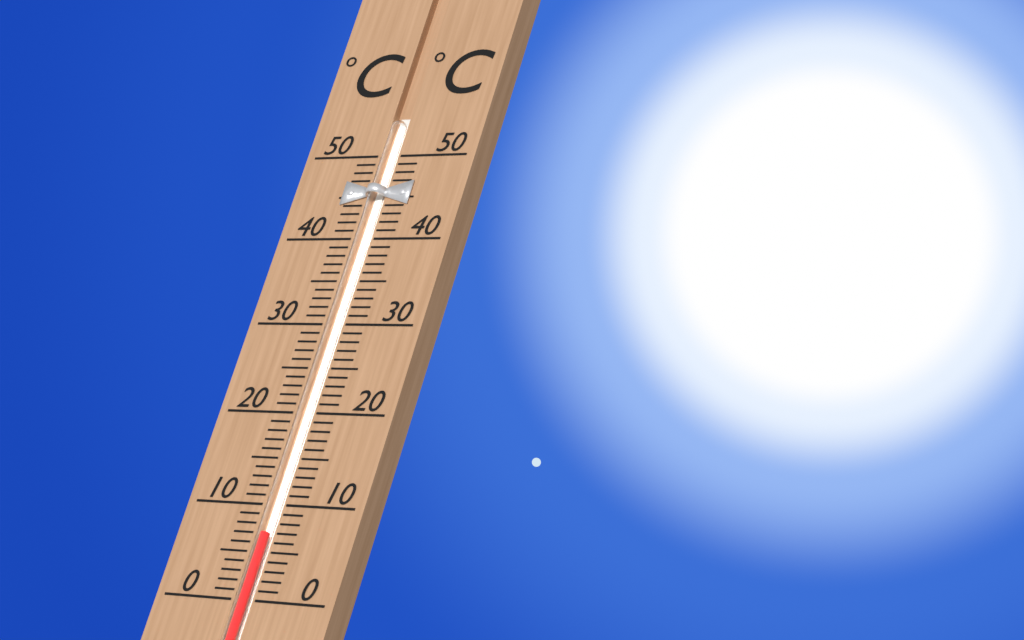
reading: 7 °C
